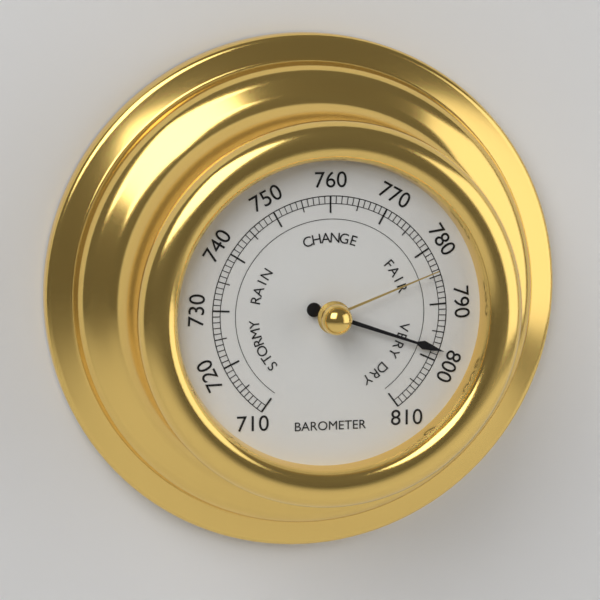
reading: 798 (no unit)
